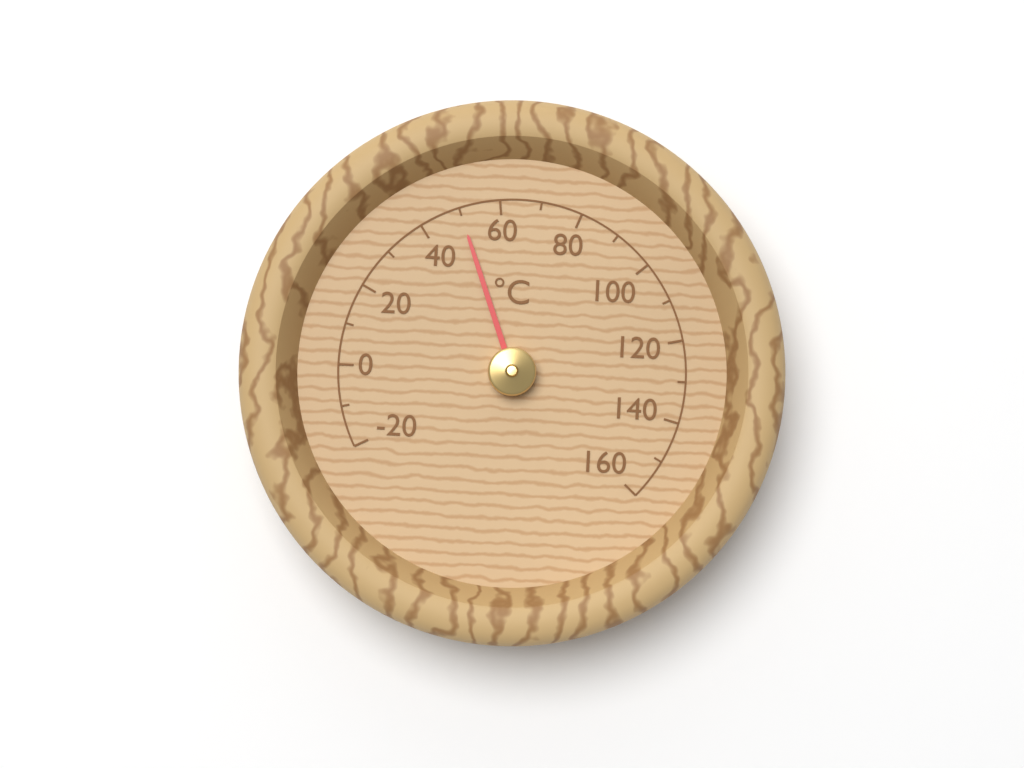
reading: 50 °C
